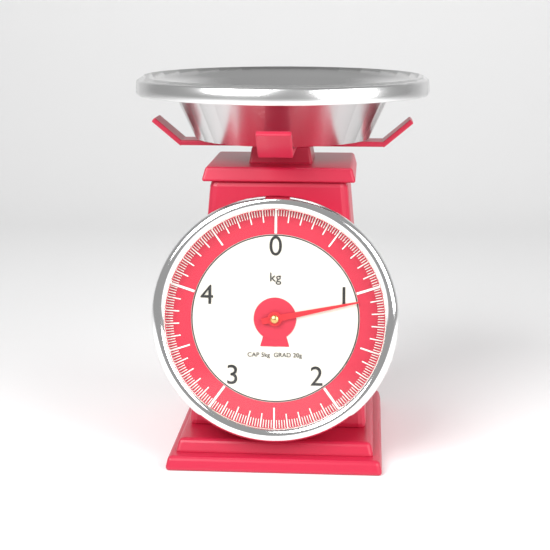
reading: 1.08 kg
